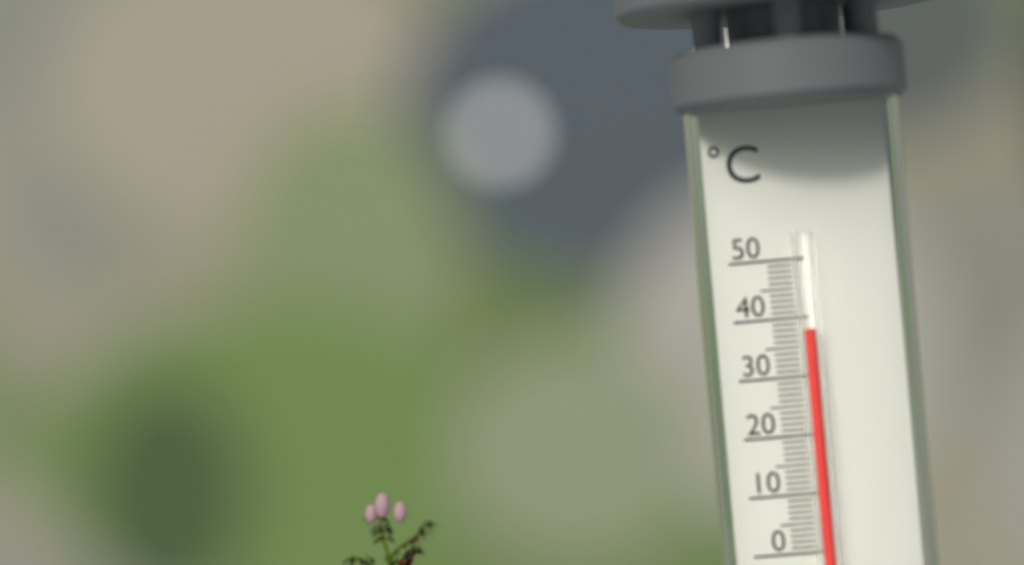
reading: 38 °C
